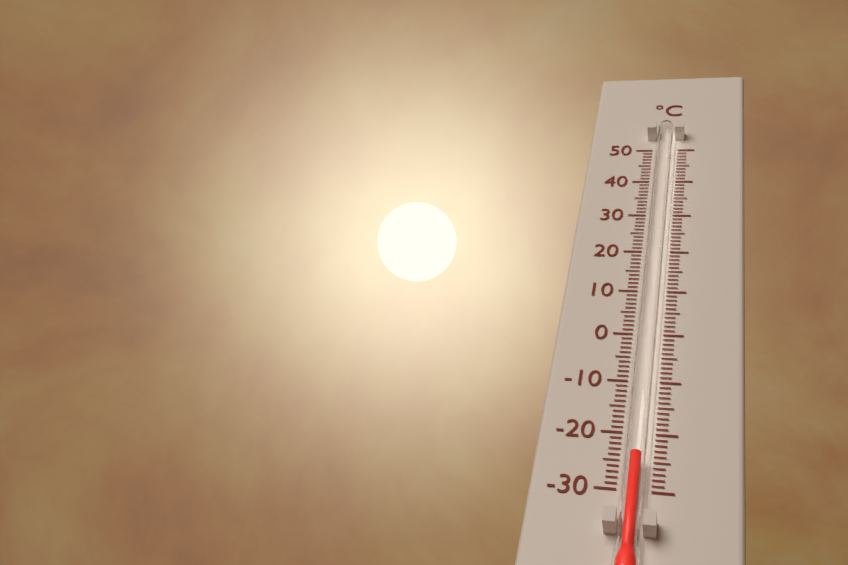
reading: -25 °C
